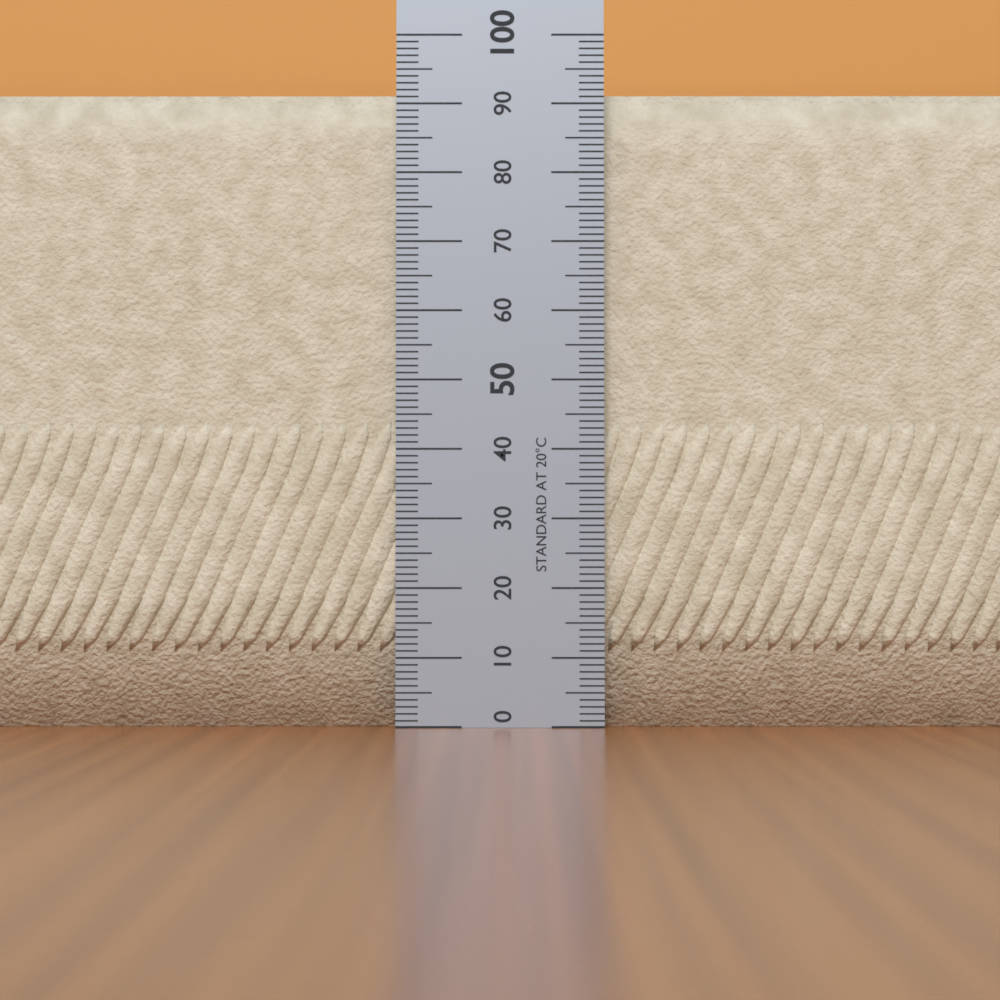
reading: 92 (no unit)
